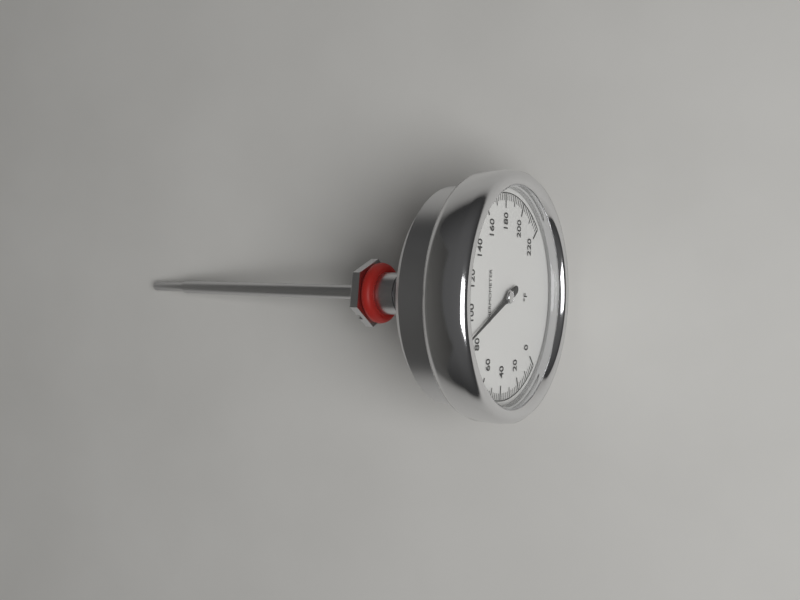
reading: 88 °F
